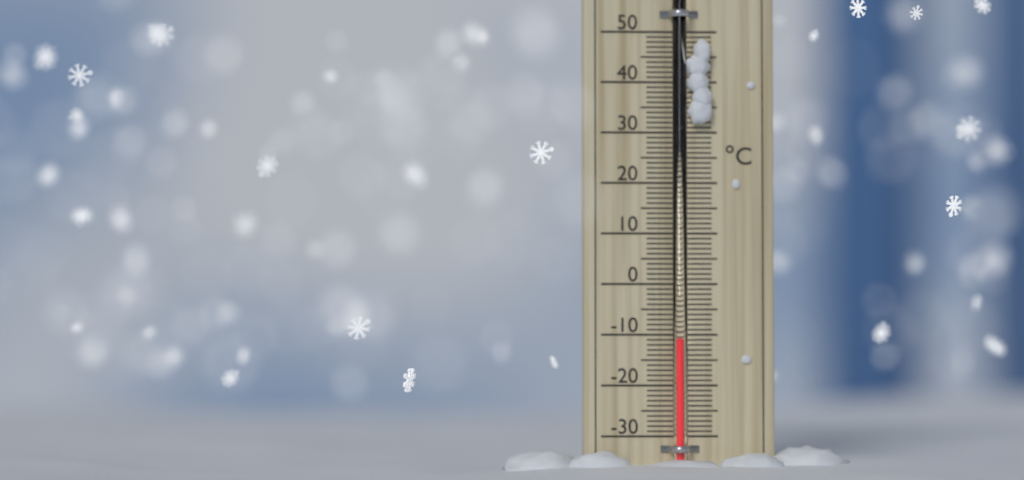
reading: -11 °C
